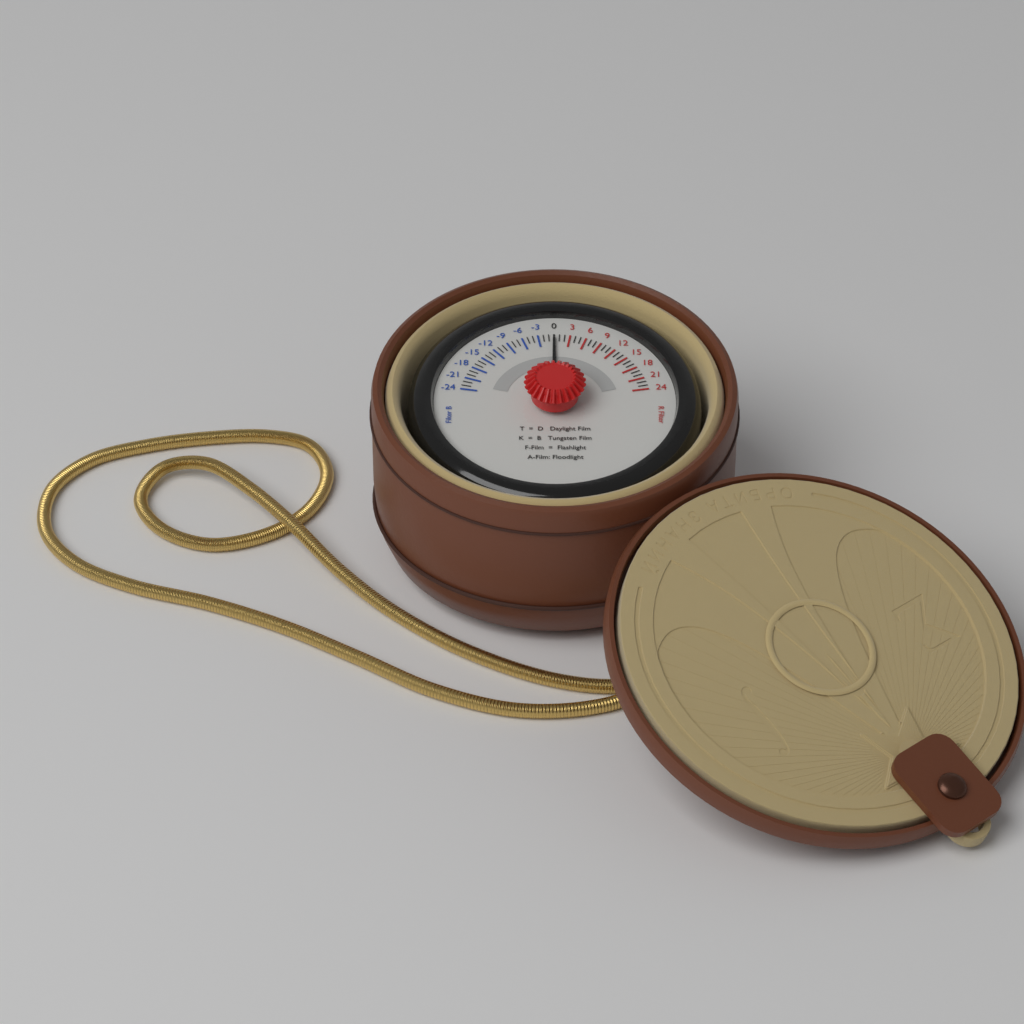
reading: 0 (no unit)
